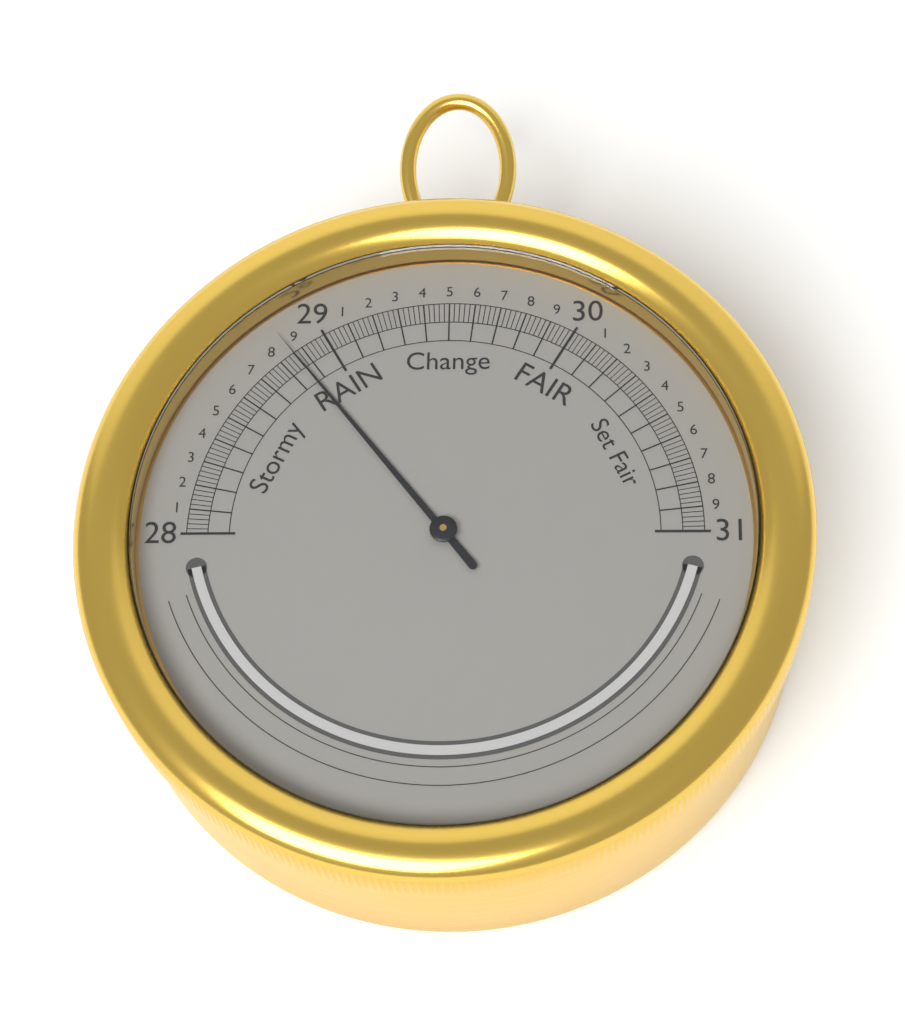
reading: 28.86 inHg
